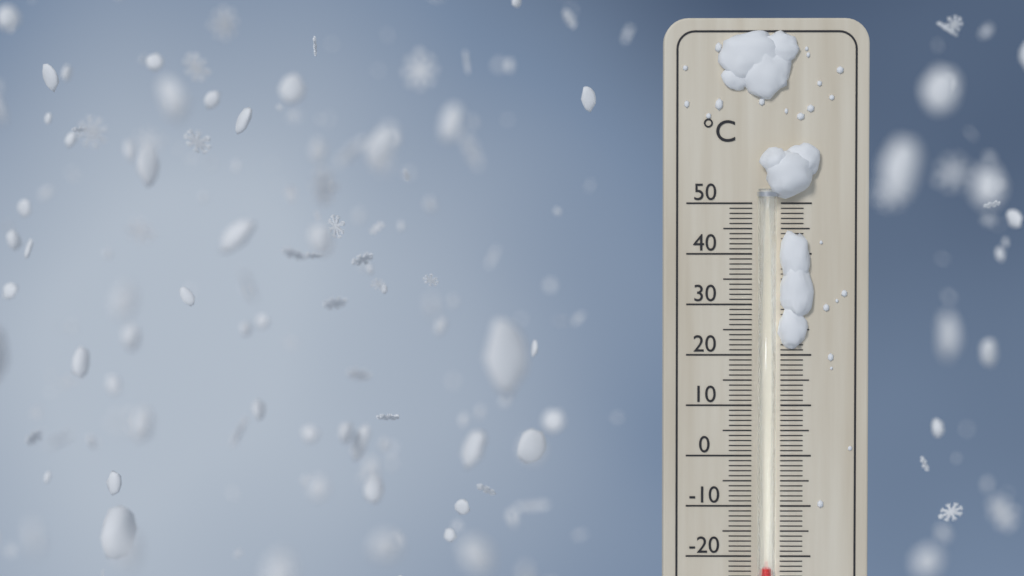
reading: -22 °C
